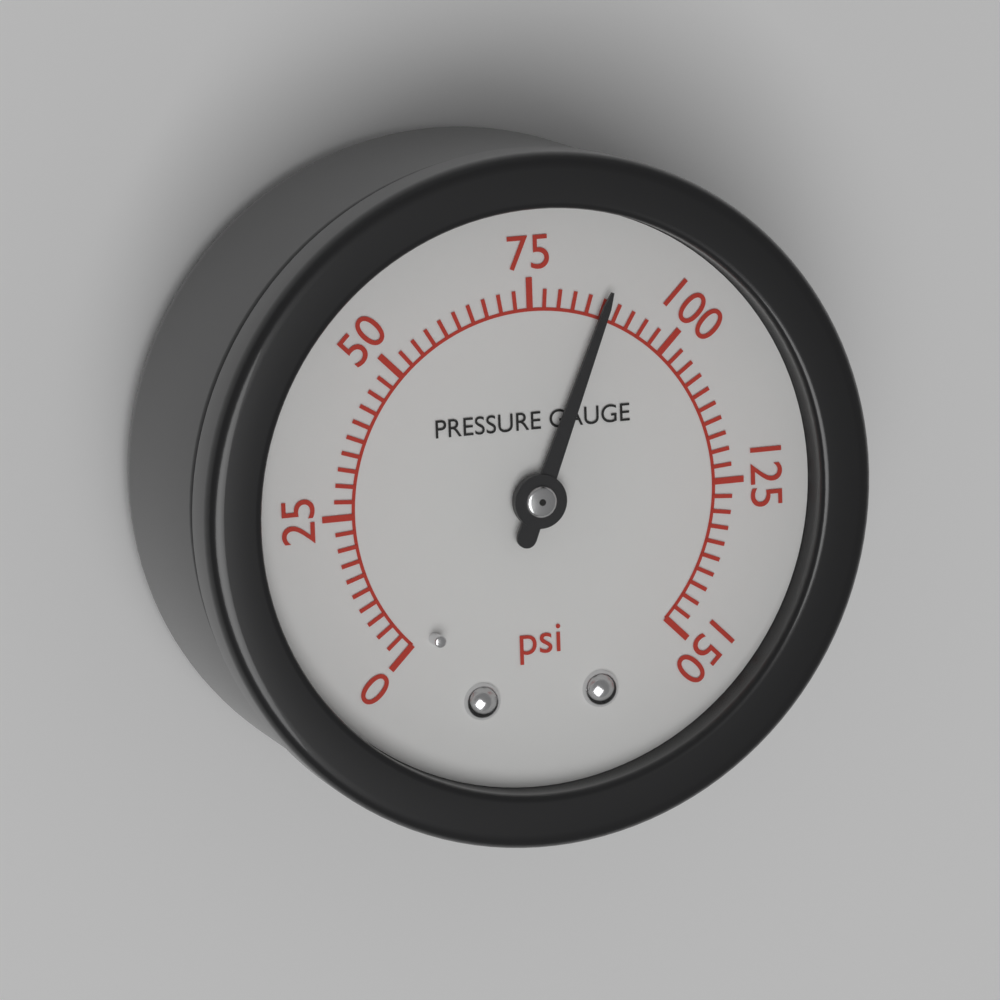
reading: 87.5 psi
